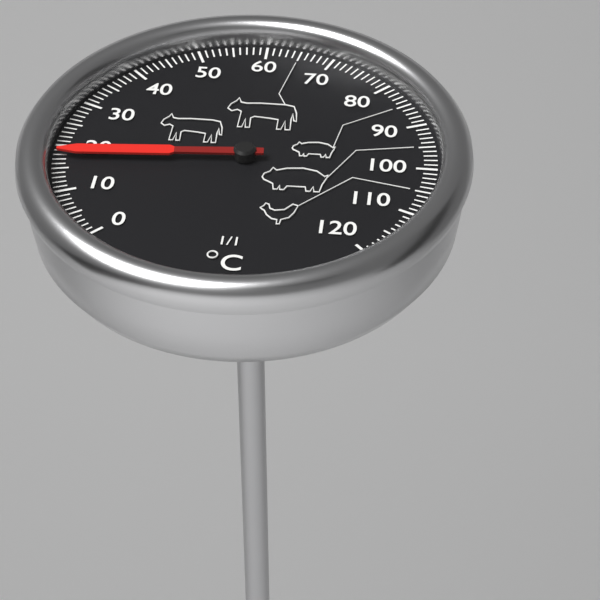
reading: 18 °C
